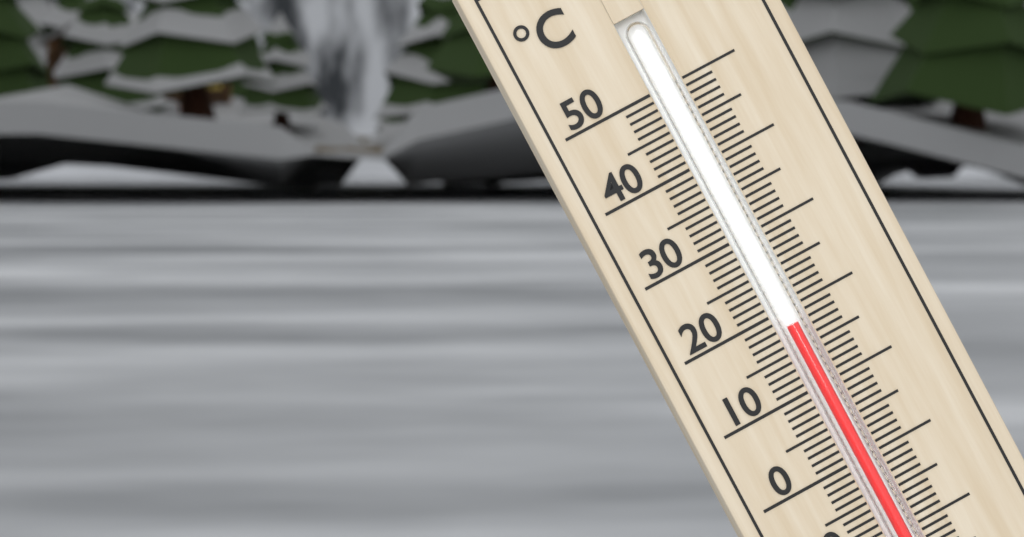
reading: 18 °C
